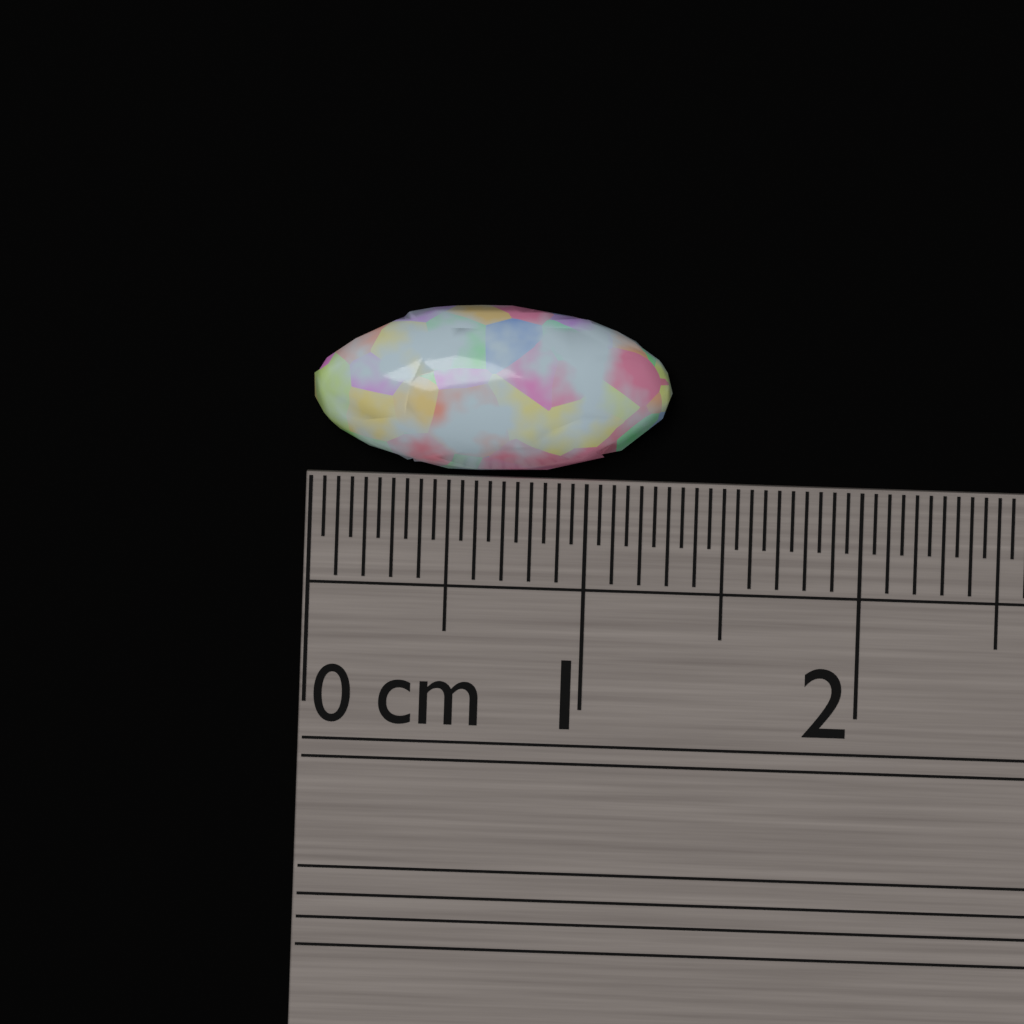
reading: 1.30 cm
